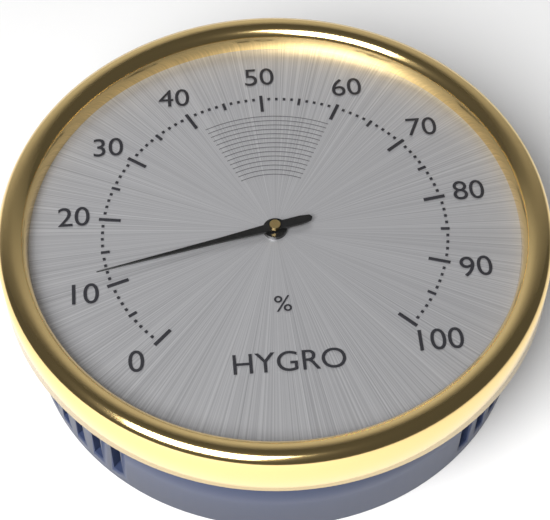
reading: 12 %
